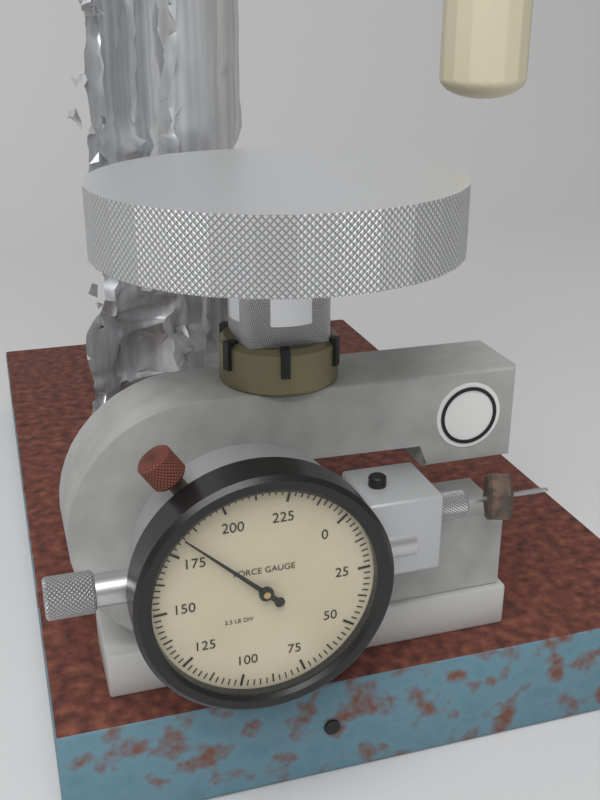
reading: 182.5 lb
